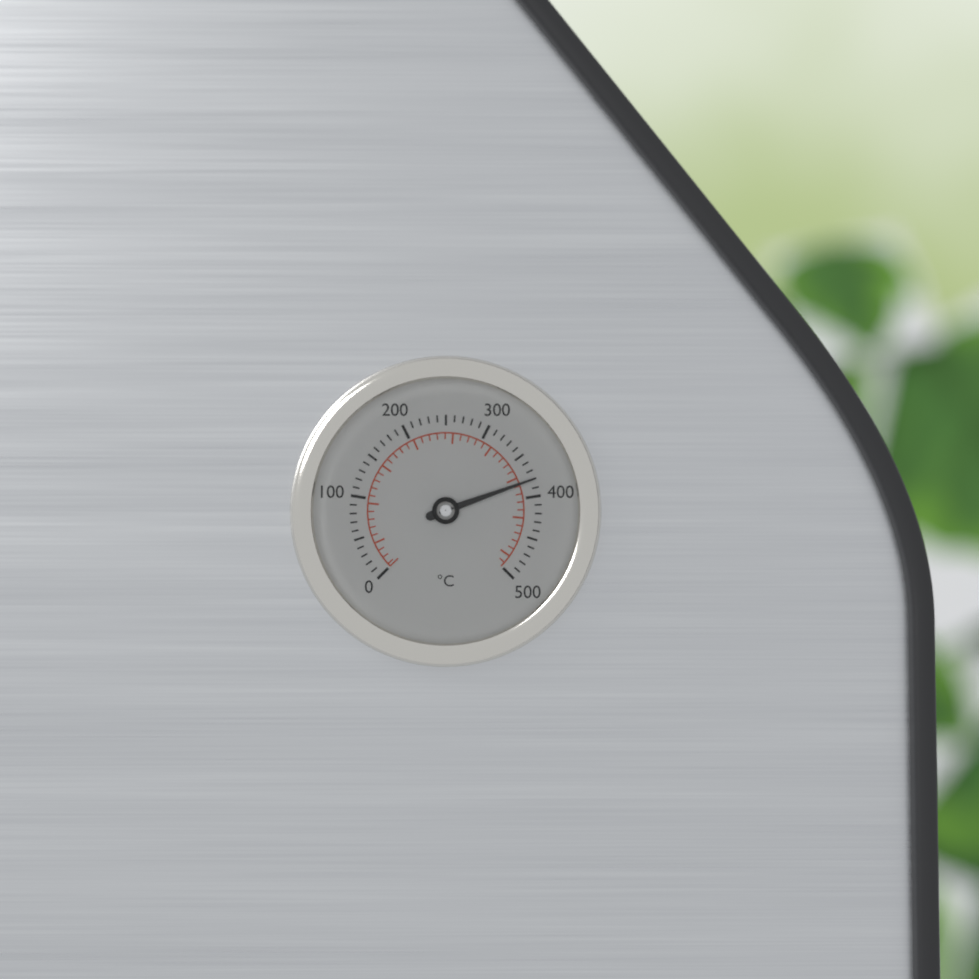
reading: 380 °C
